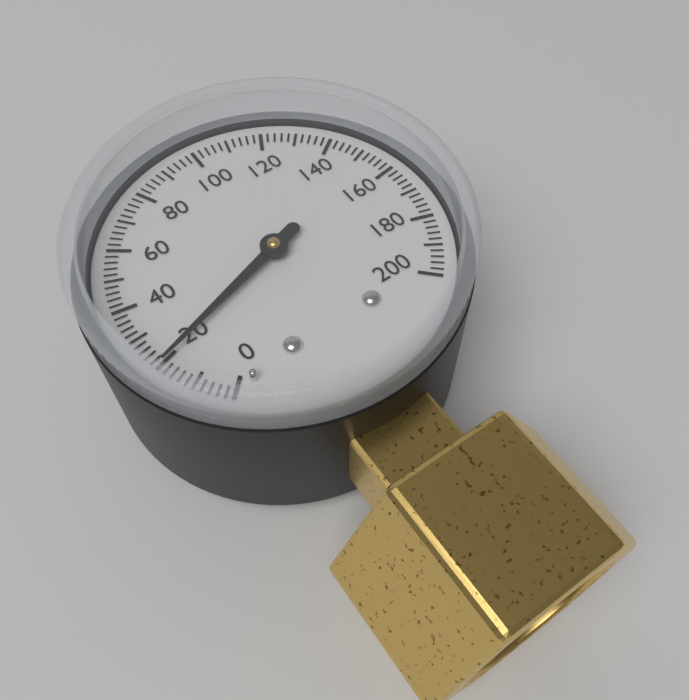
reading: 20 (no unit)
